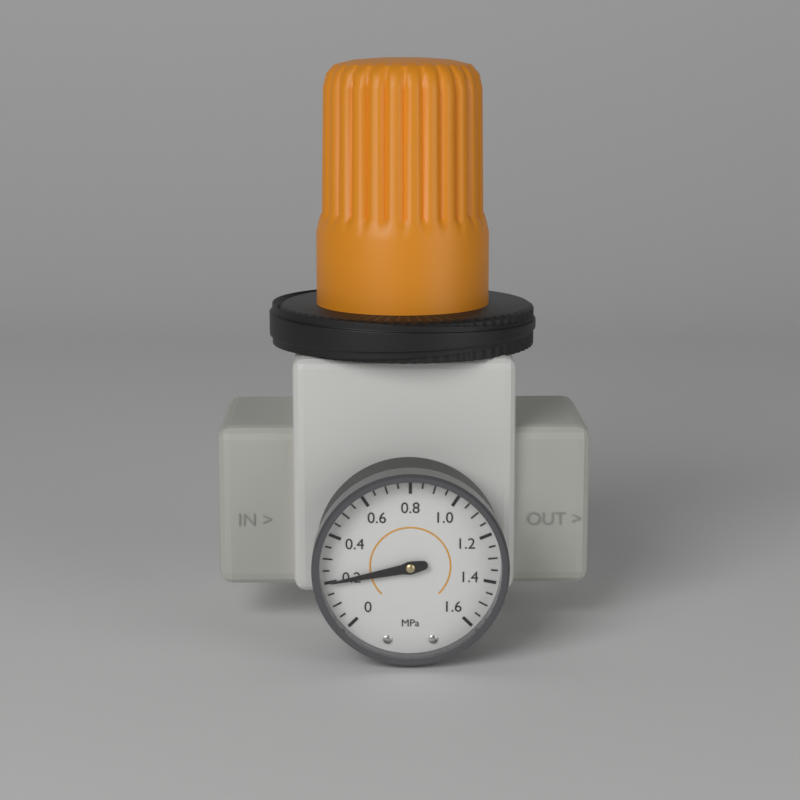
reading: 0.20 MPa
